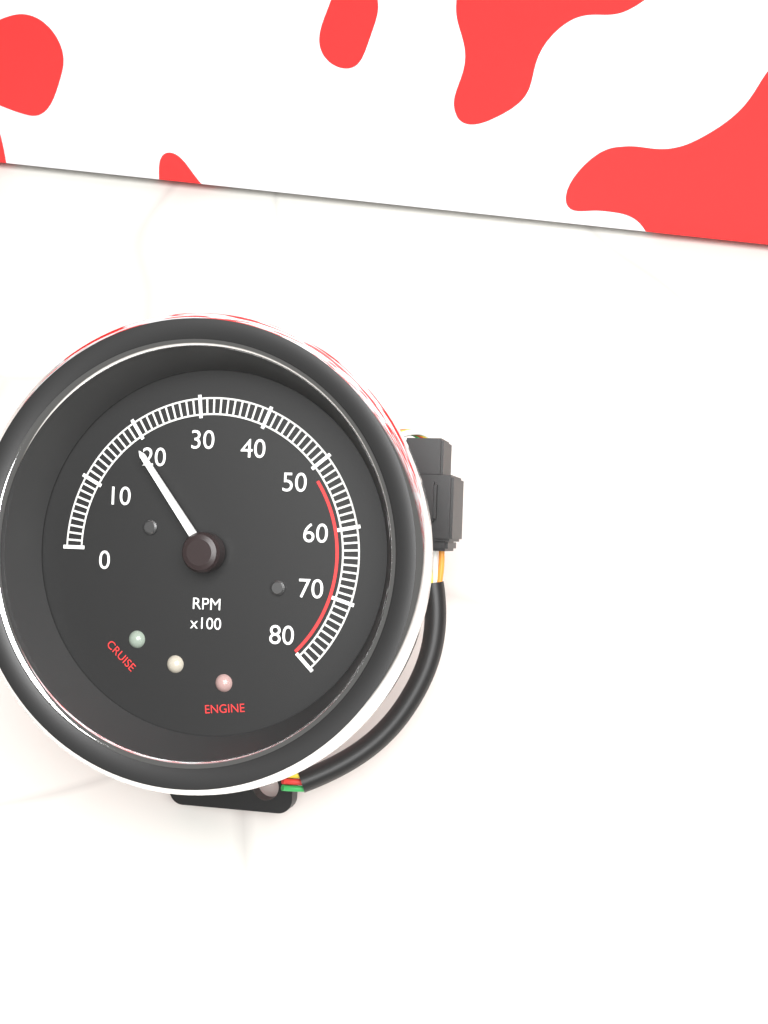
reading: 1900 RPM
